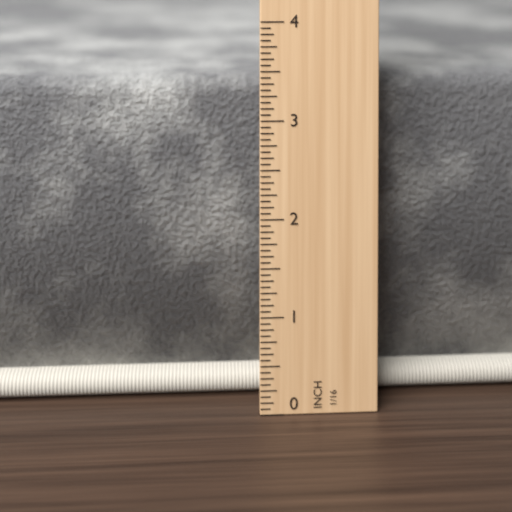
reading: 3.3750 in
